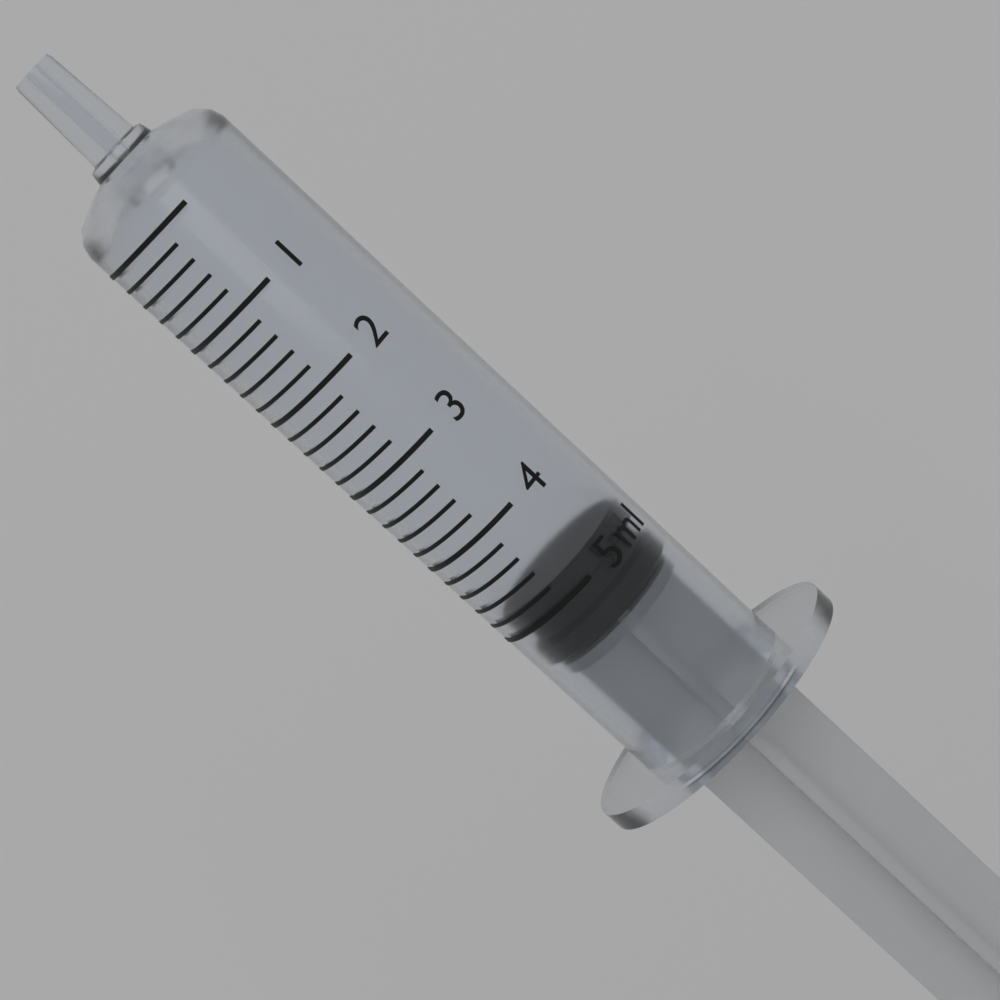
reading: 4.8 ml
